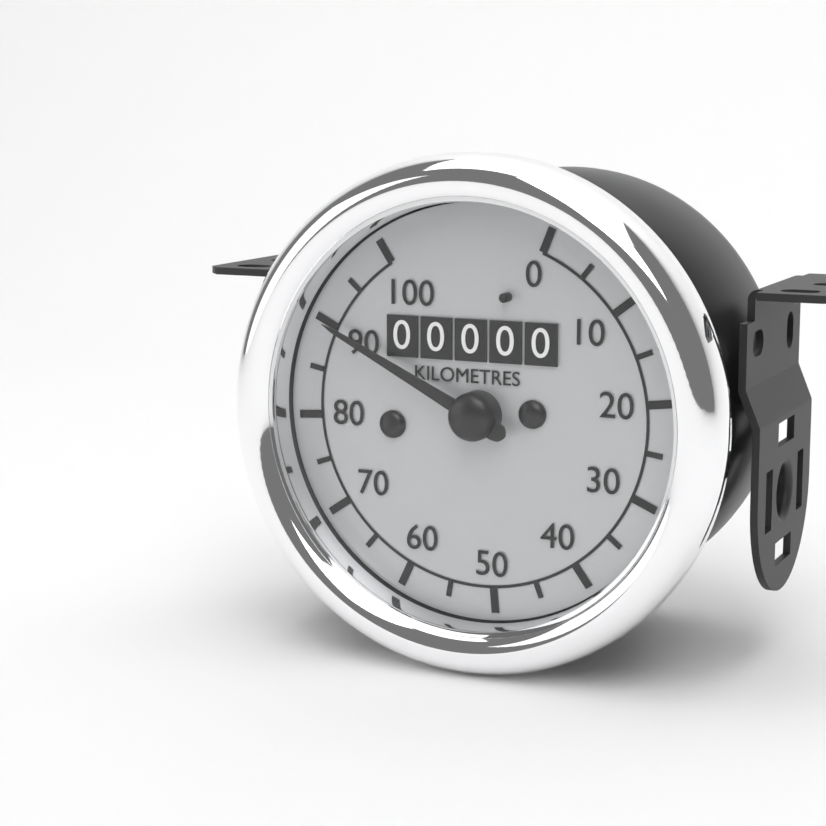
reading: 90 km/h
